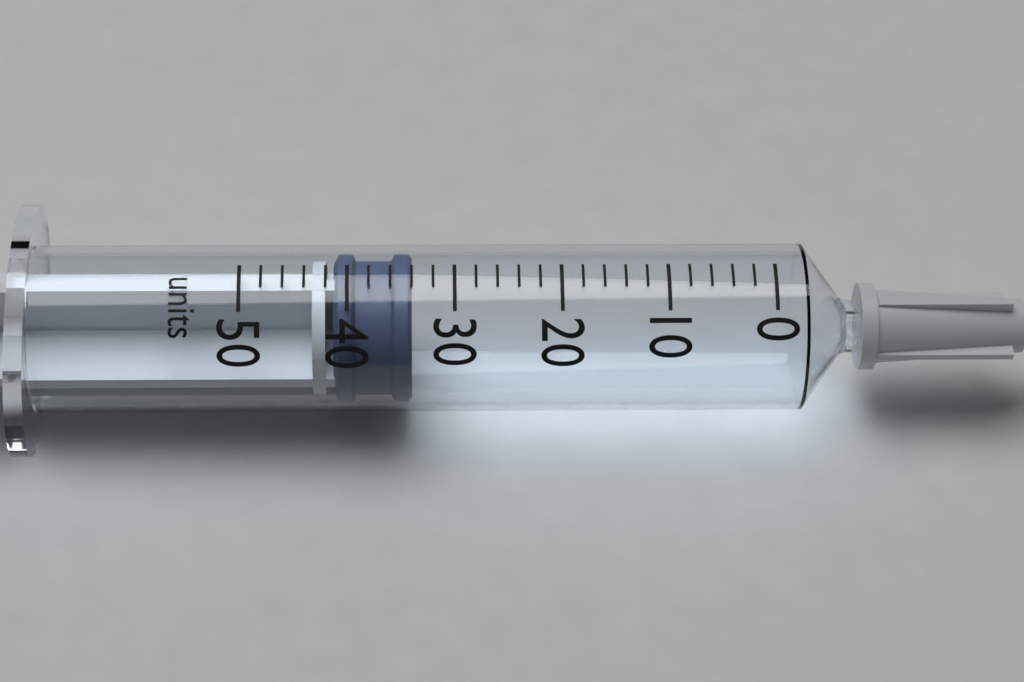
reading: 34 units
